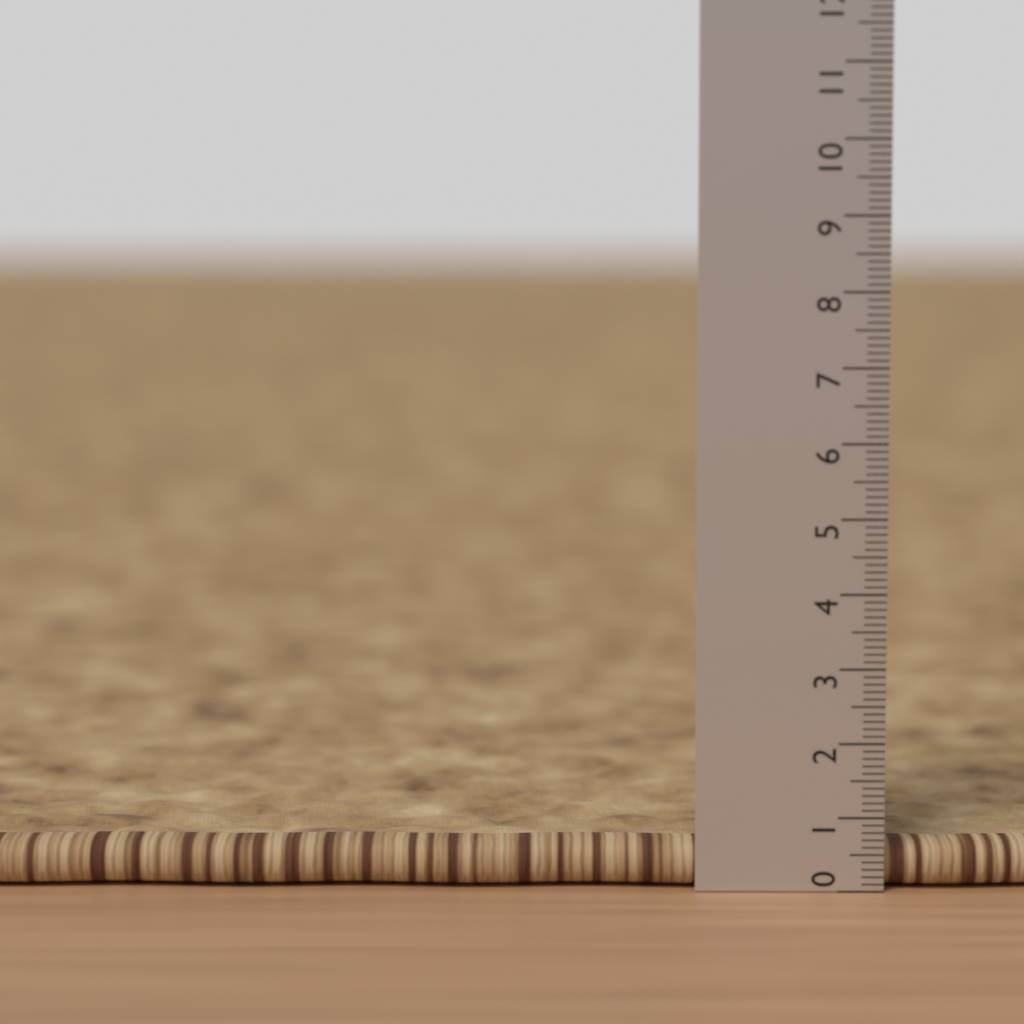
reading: 0.6 (no unit)
